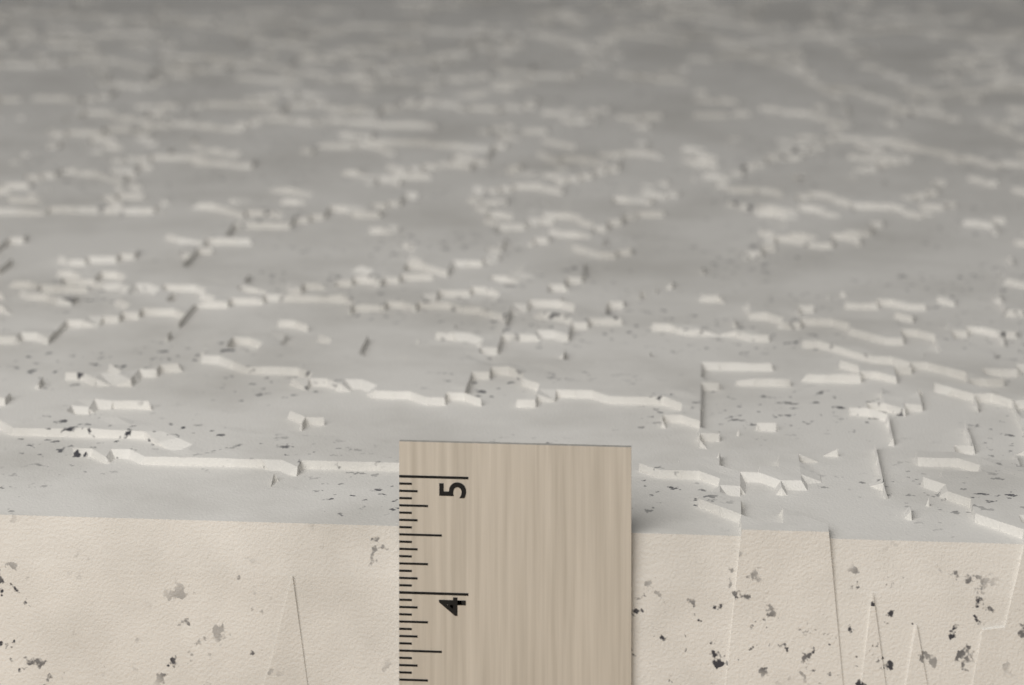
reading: 4.6250 in
